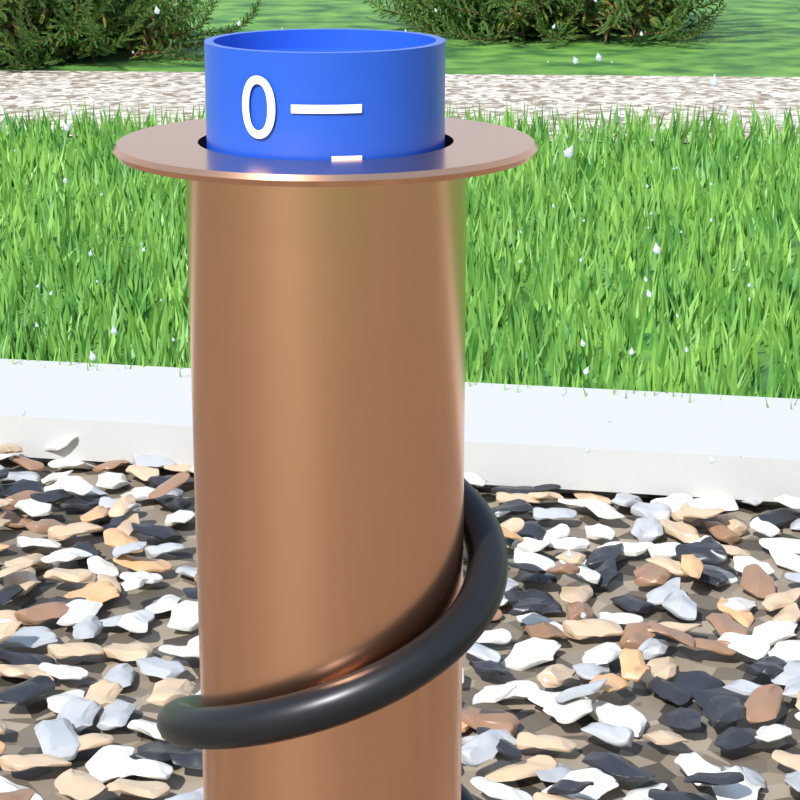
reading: 0.25 in
